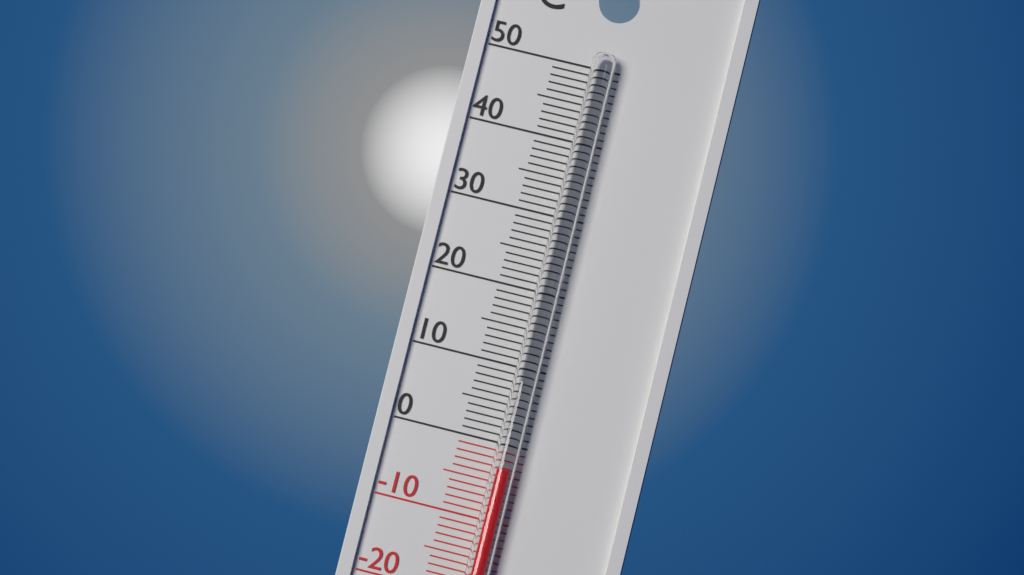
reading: -3 °C
